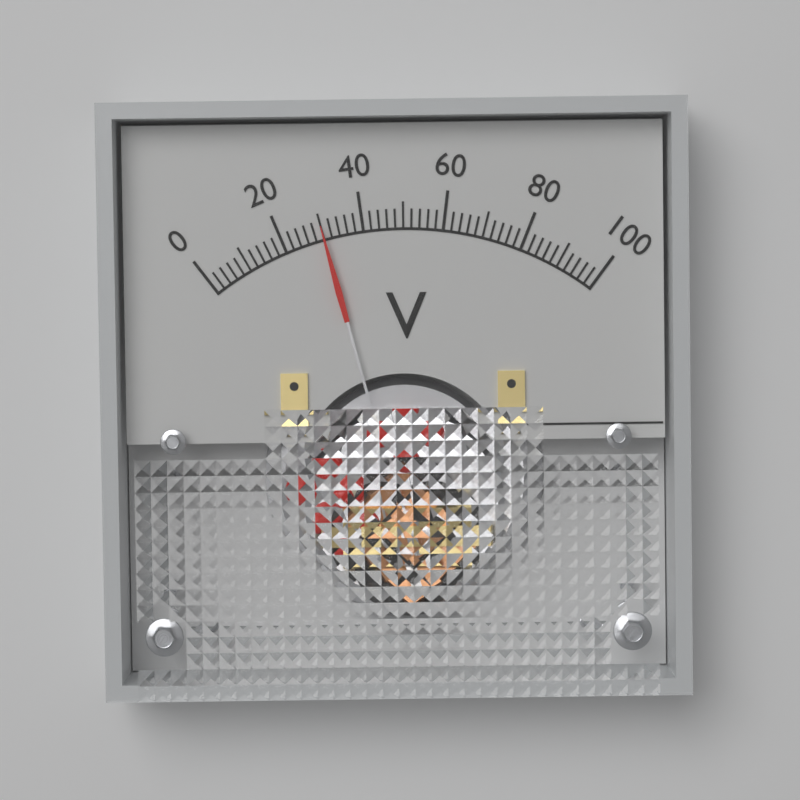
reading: 30 V
